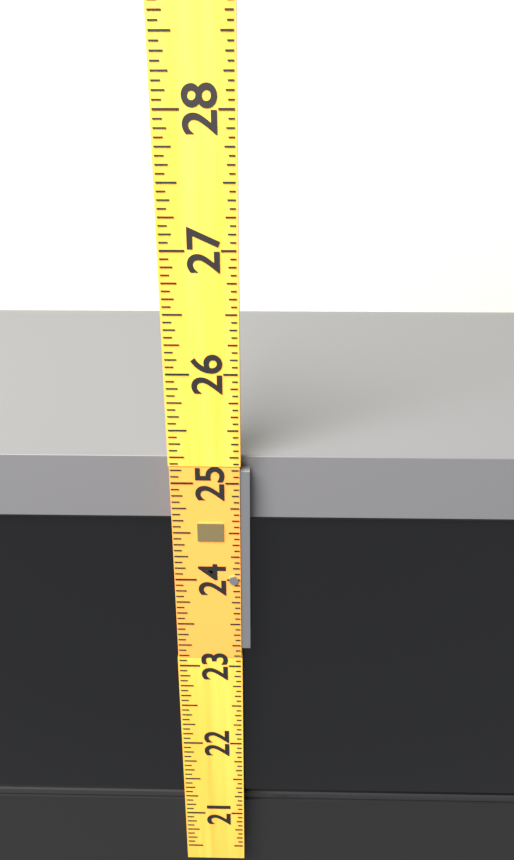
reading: 25.1875 (no unit)
